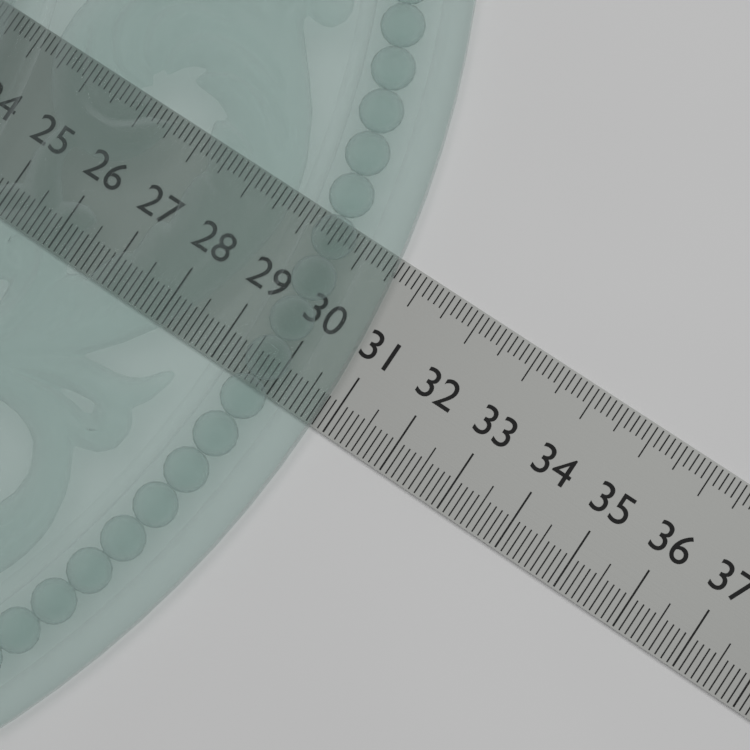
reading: 30.8 (no unit)
